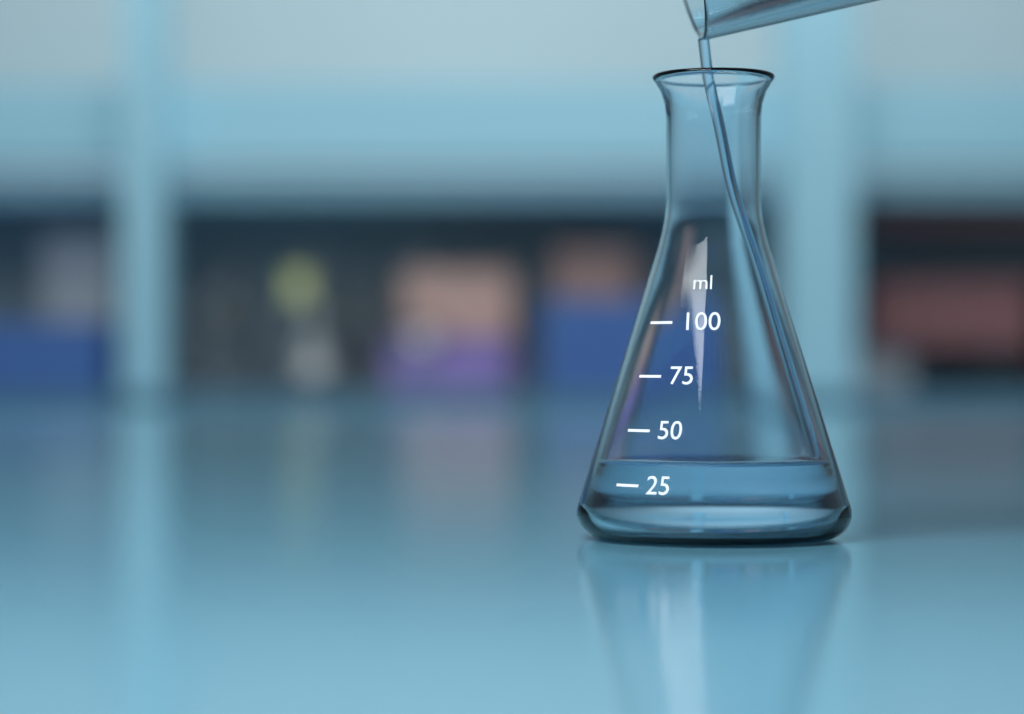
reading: 35 ml
